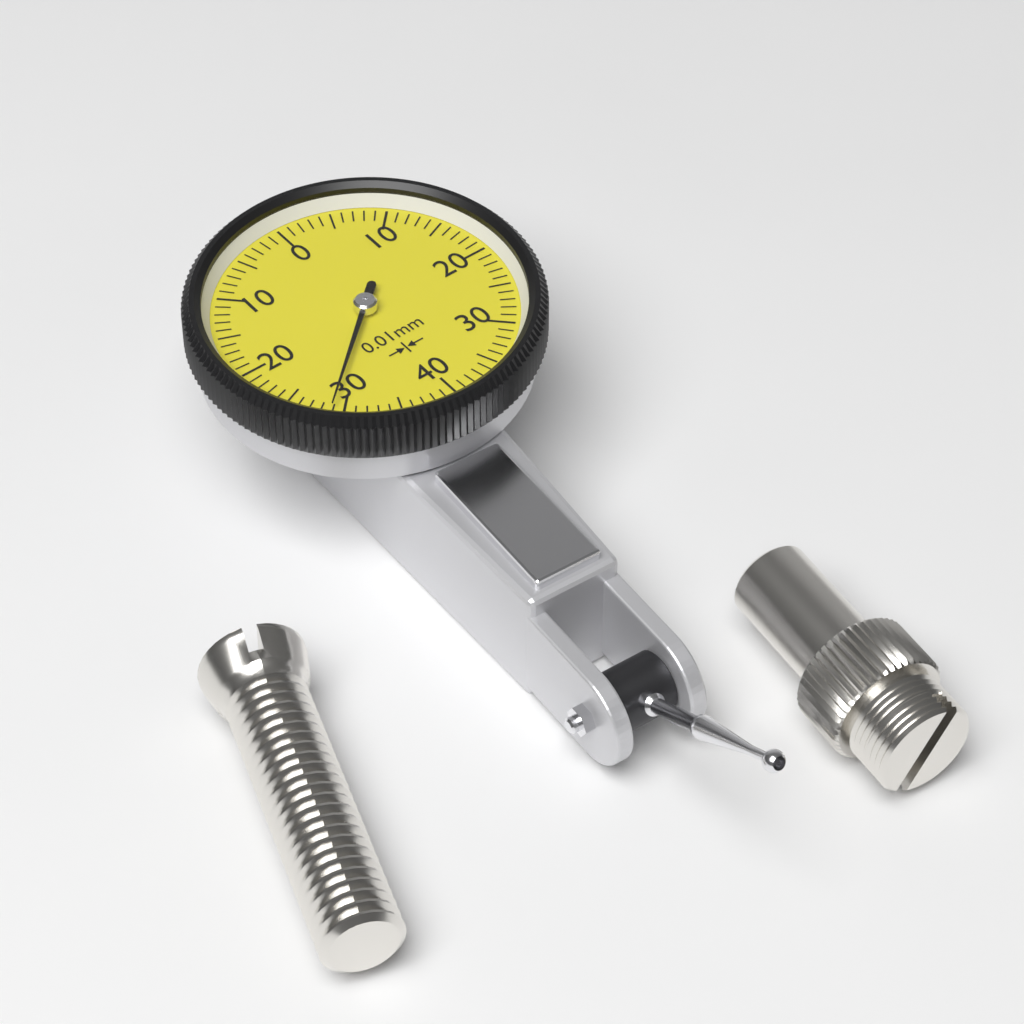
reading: 0.29 mm
